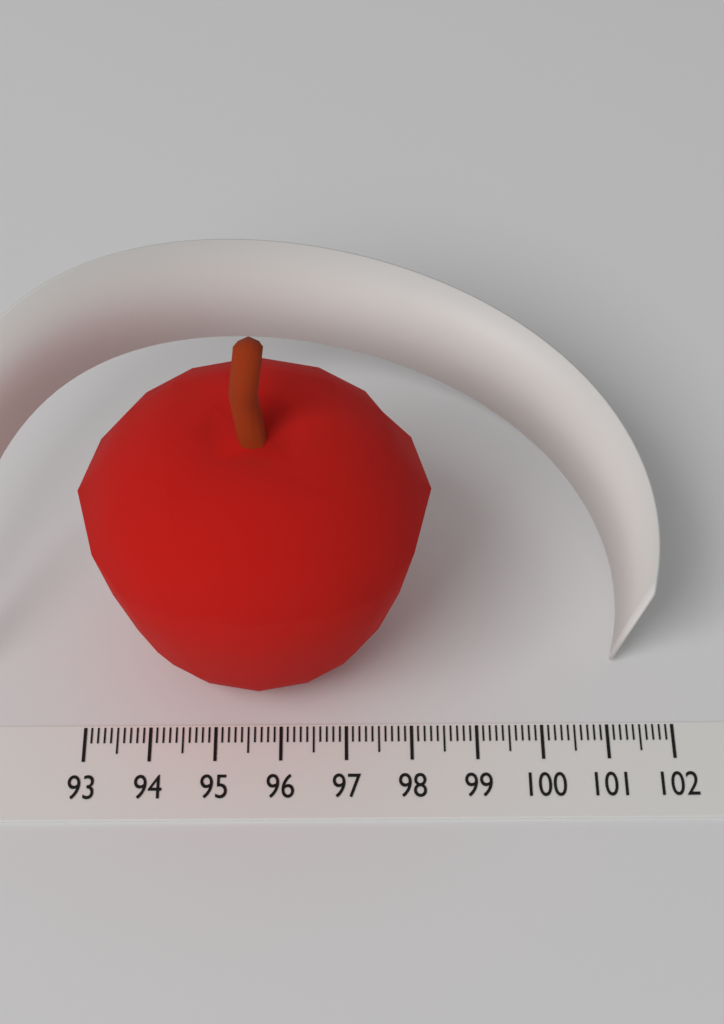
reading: 98.3 (no unit)
